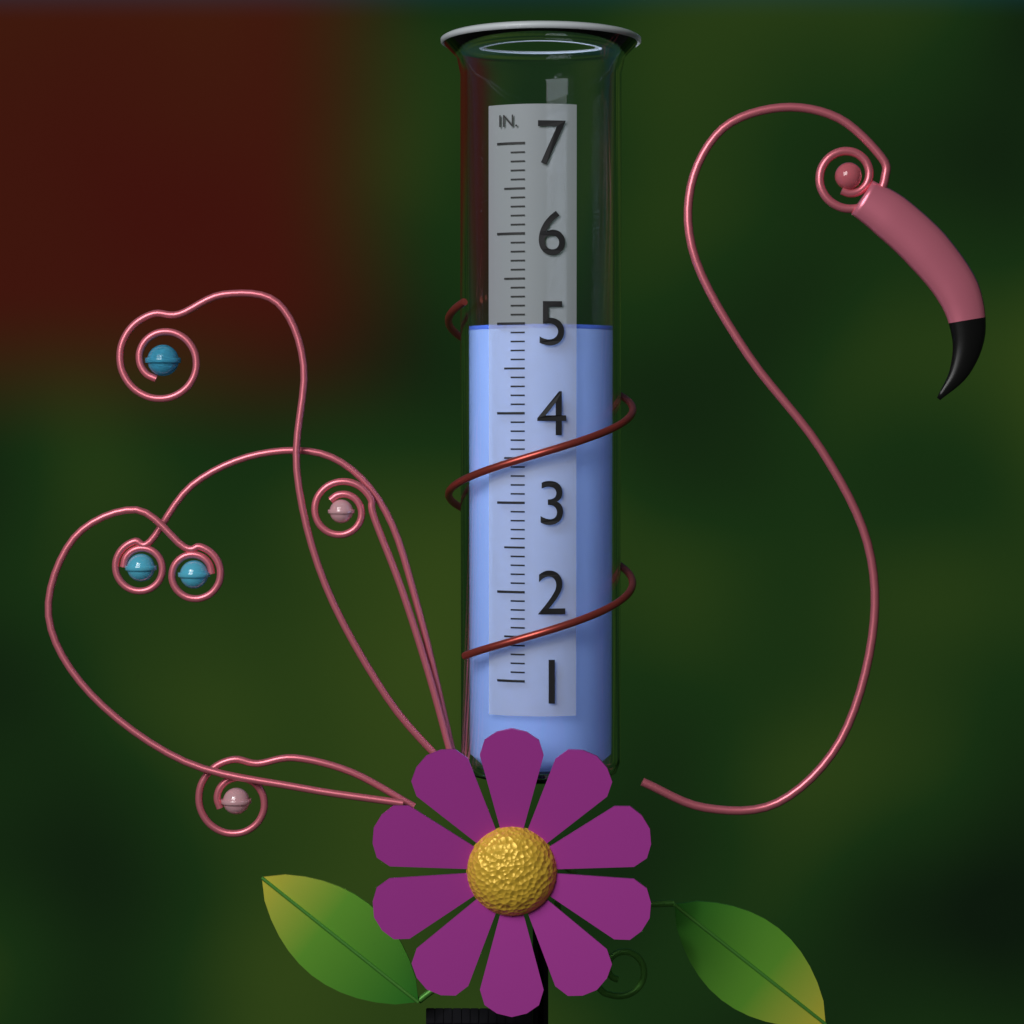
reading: 5.0 in
